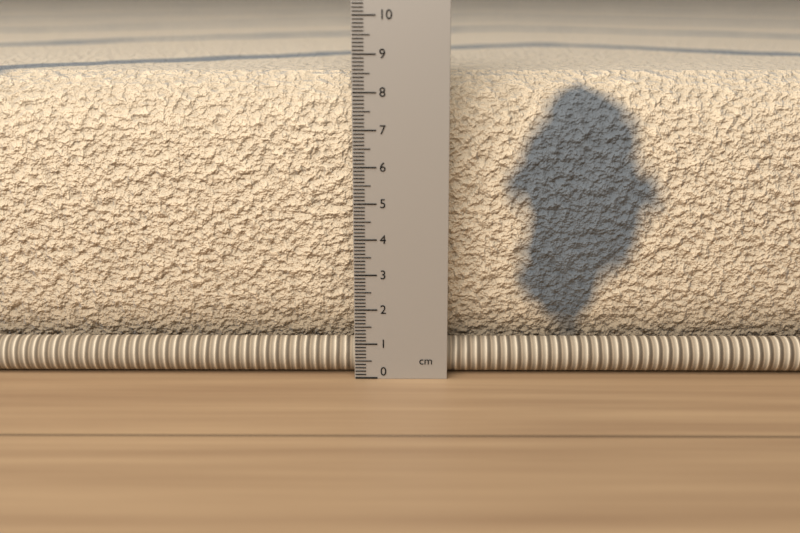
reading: 8.4 cm
